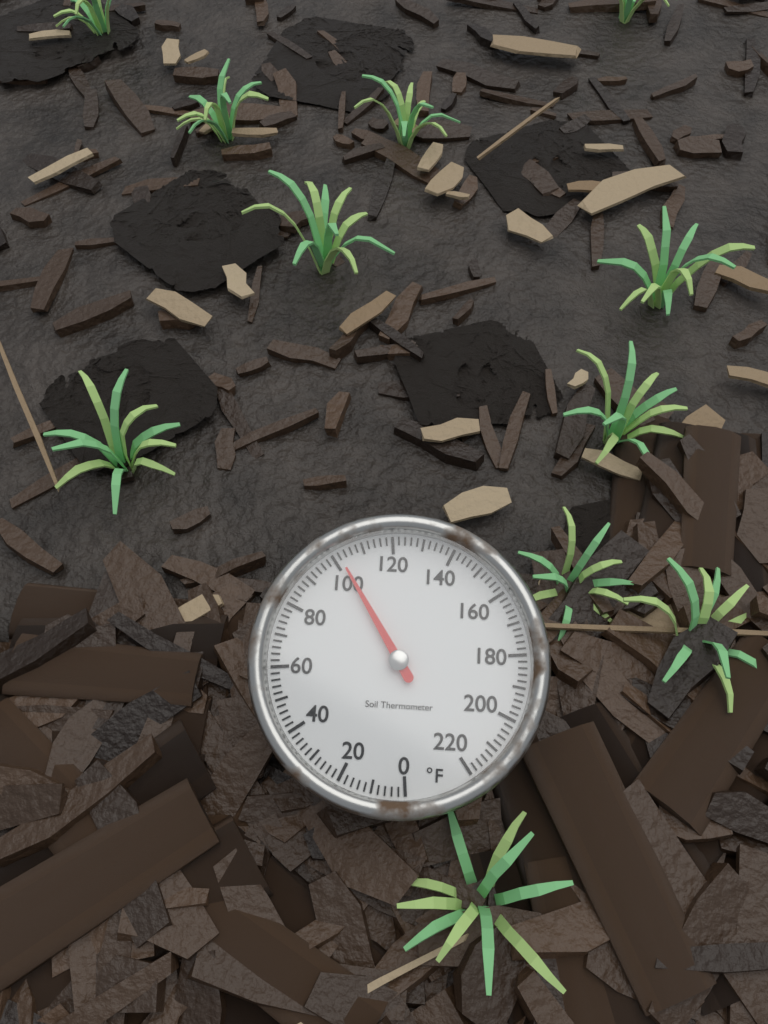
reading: 102 °F
